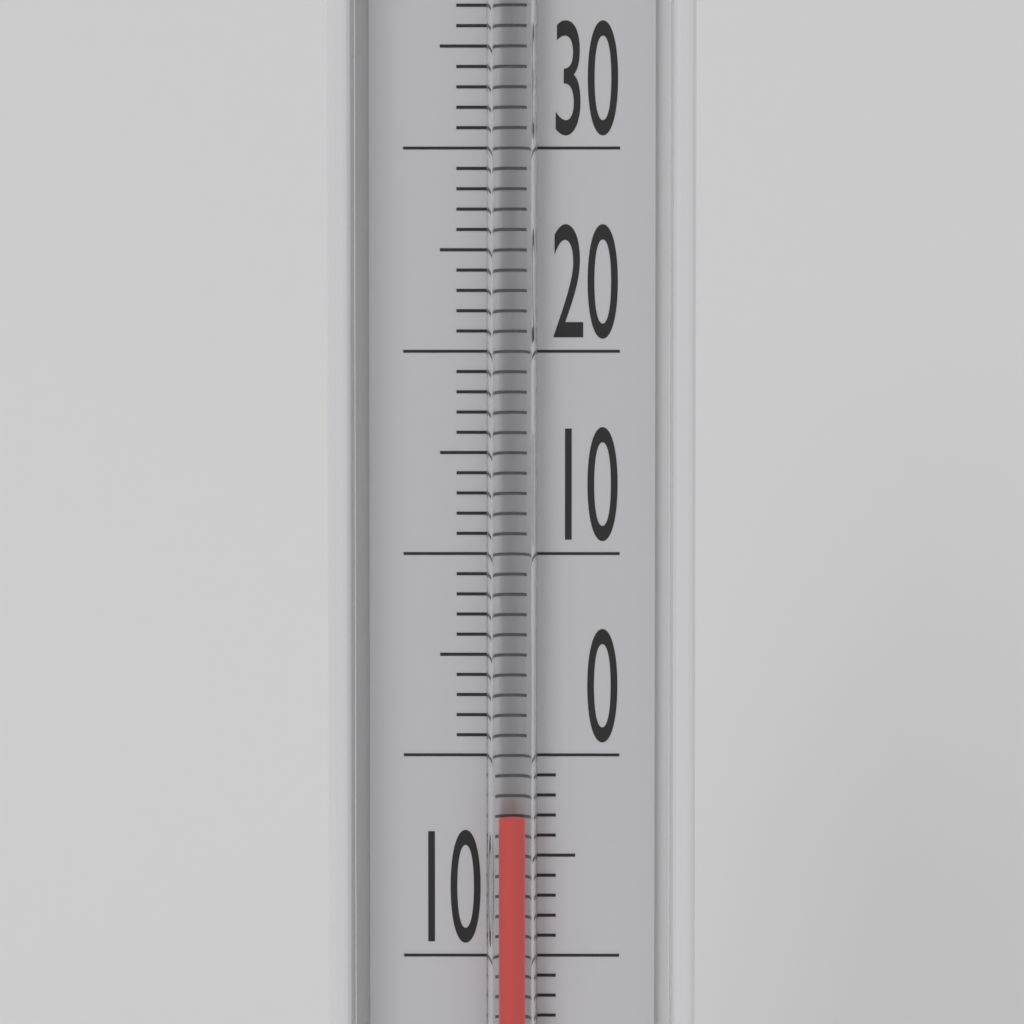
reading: -3 °C
